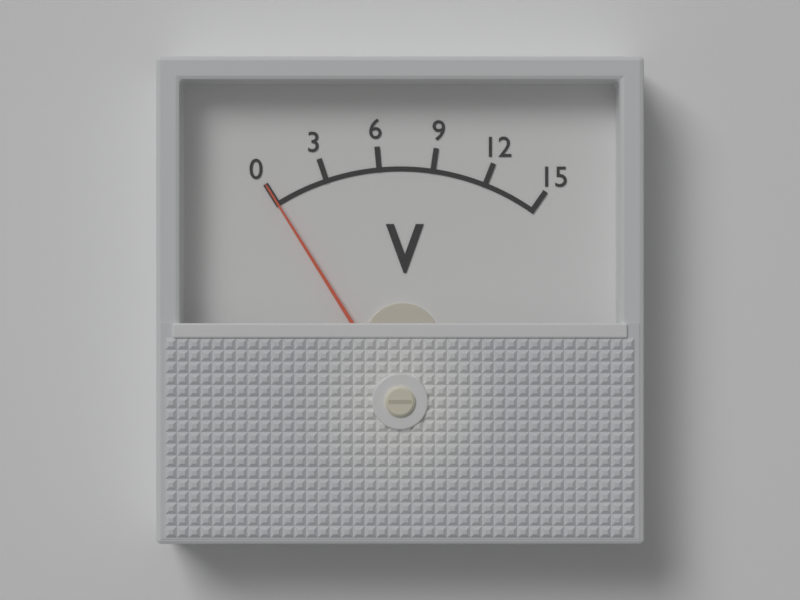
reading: 0 V
